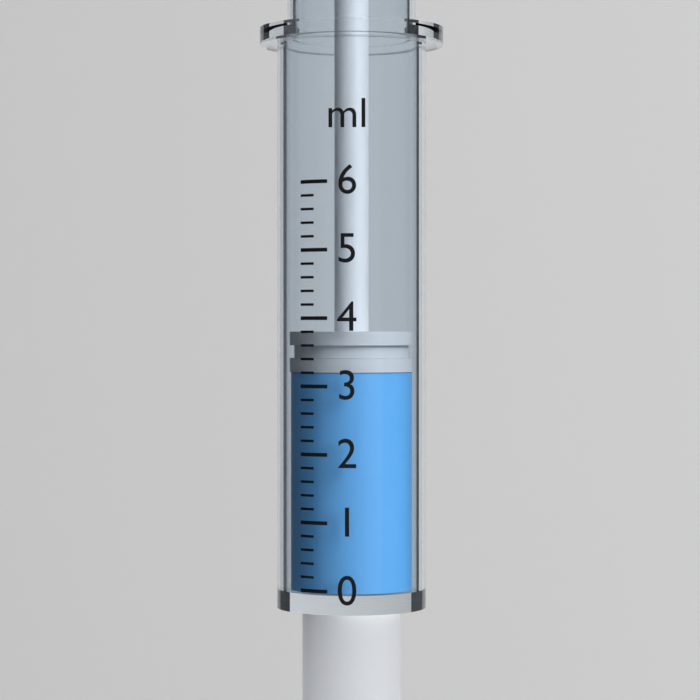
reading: 3.2 ml
